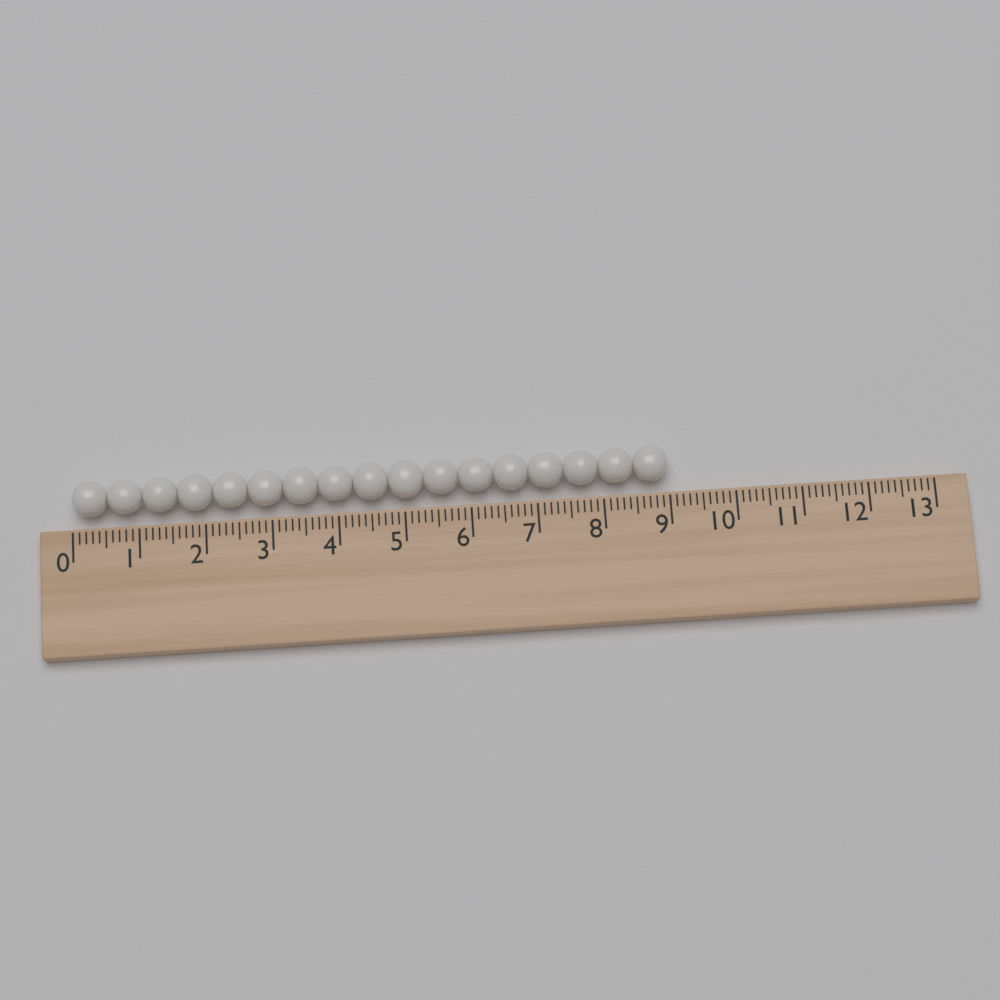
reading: 9.0 (no unit)
